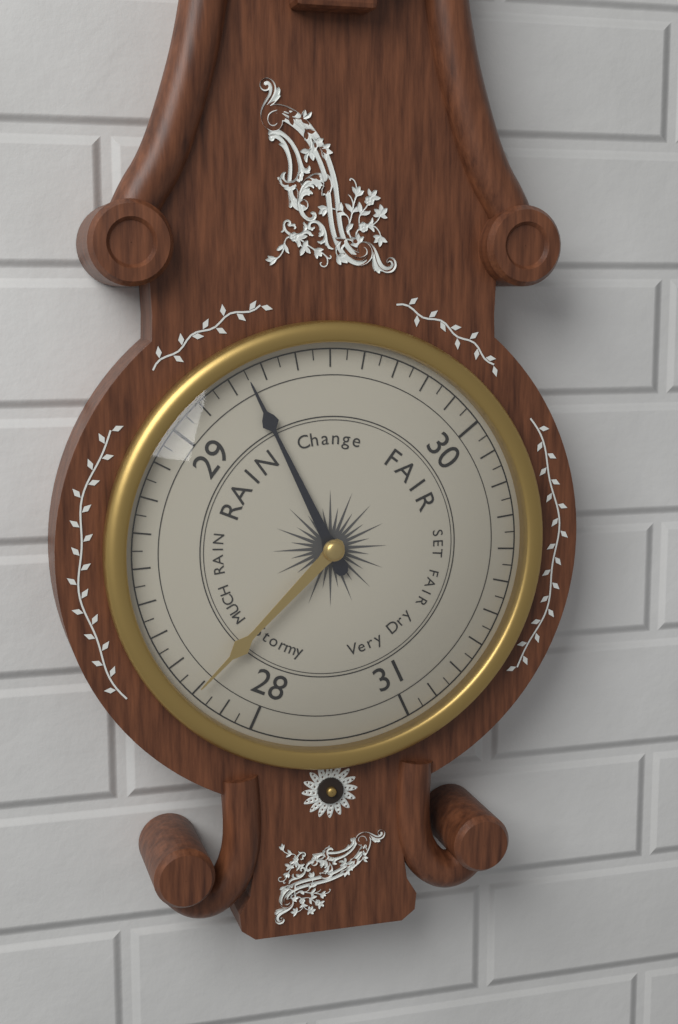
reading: 29.25 (no unit)
